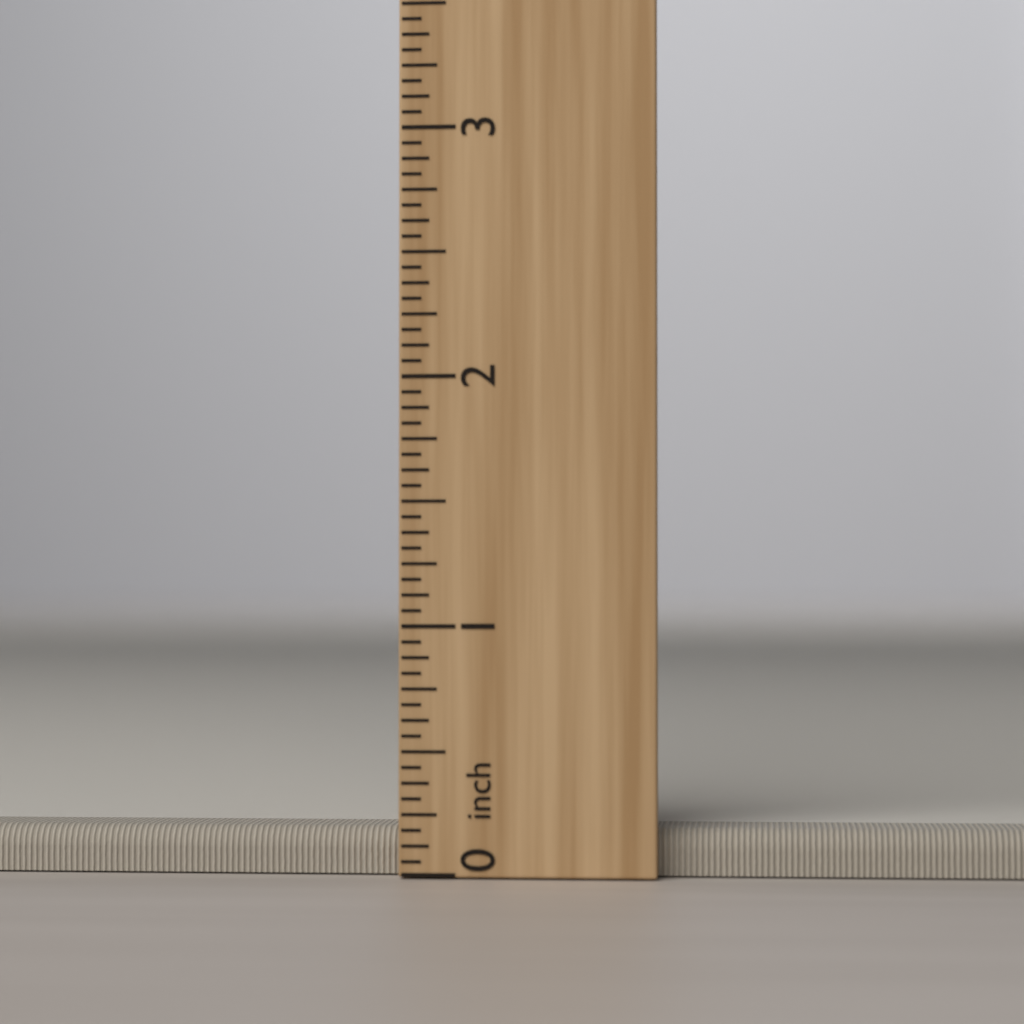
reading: 0.1875 inch
